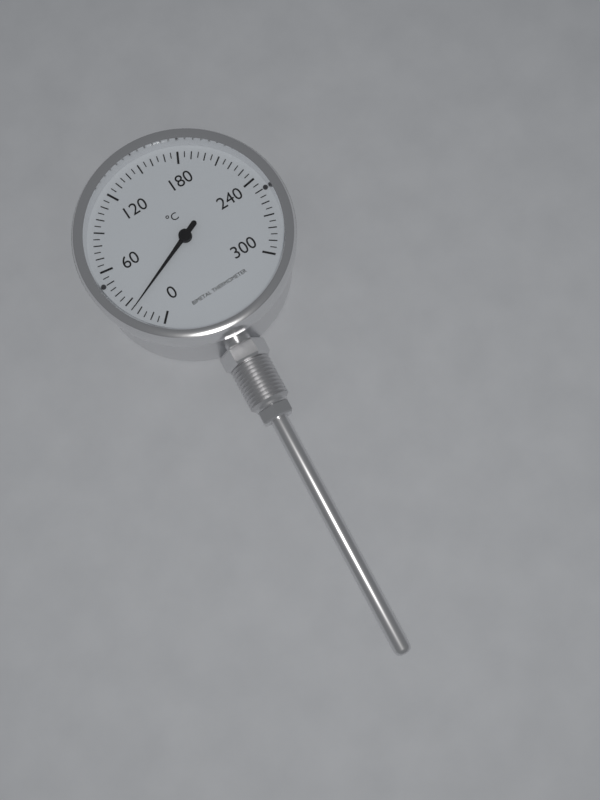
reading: 24 °C
